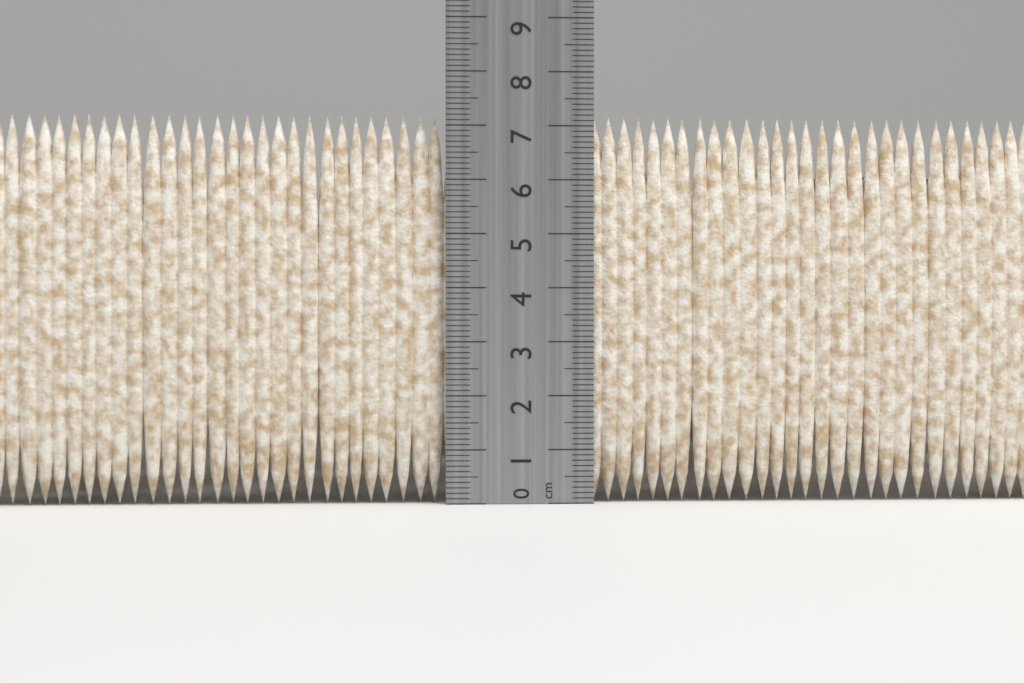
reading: 7.2 cm
